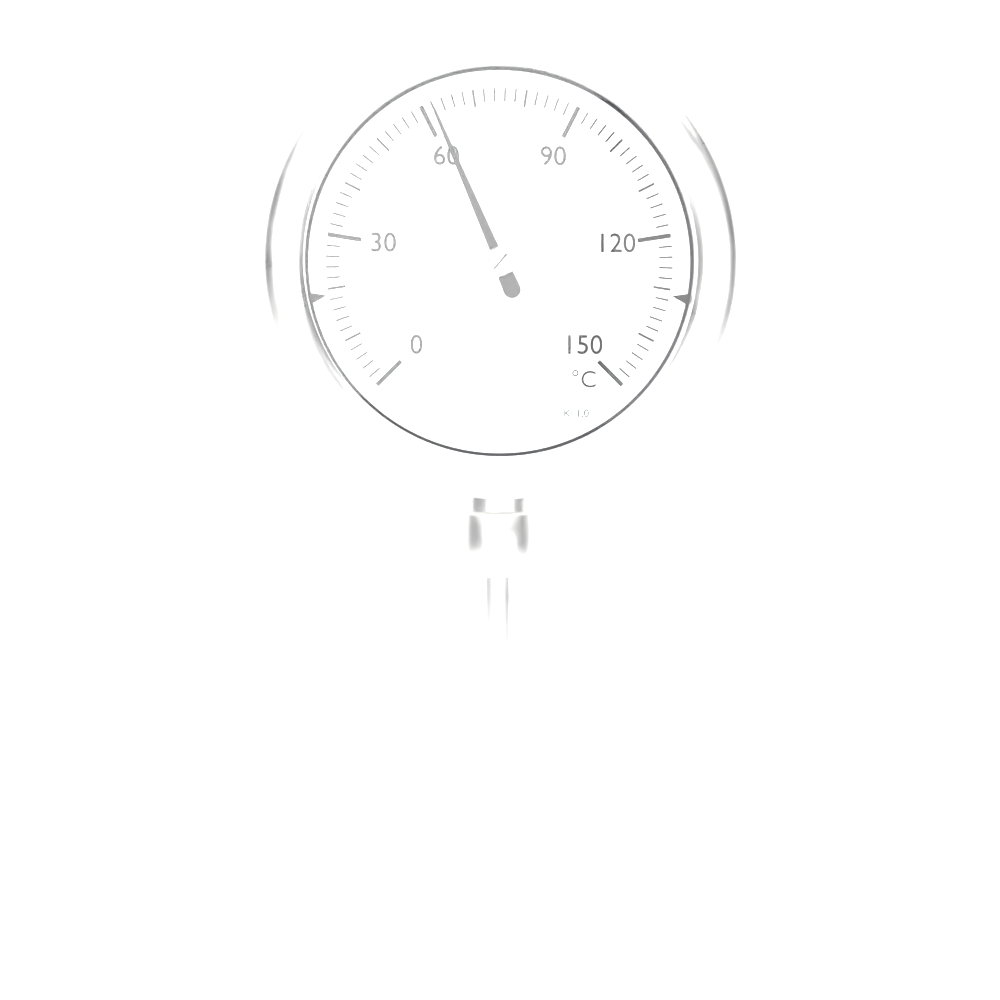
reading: 62 °C
